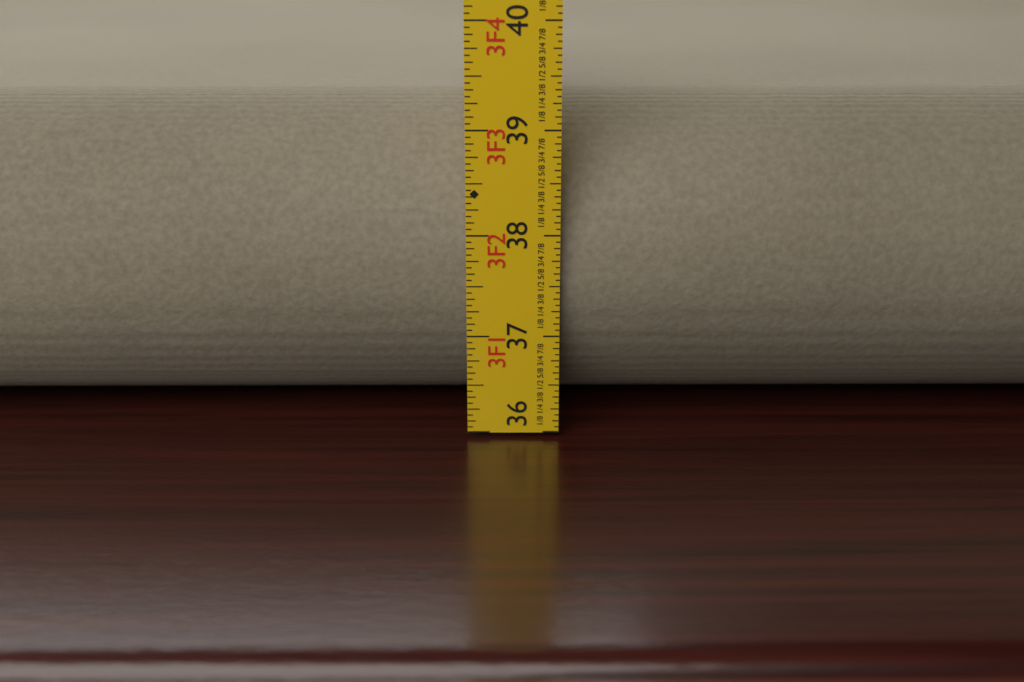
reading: 39.1875 in
